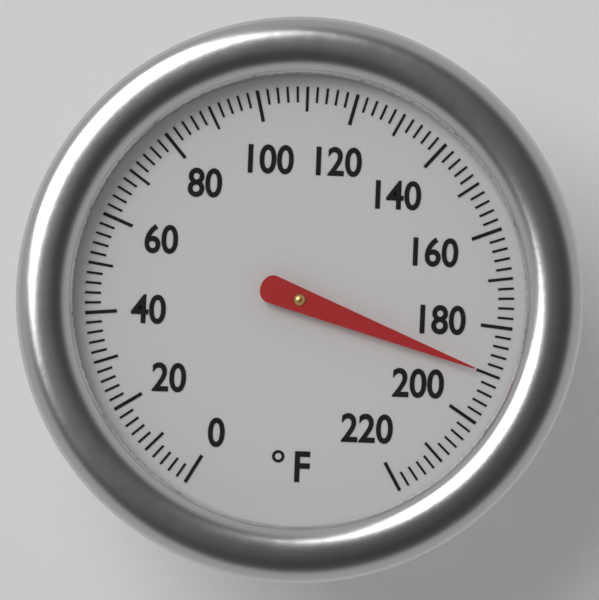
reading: 190 °F
